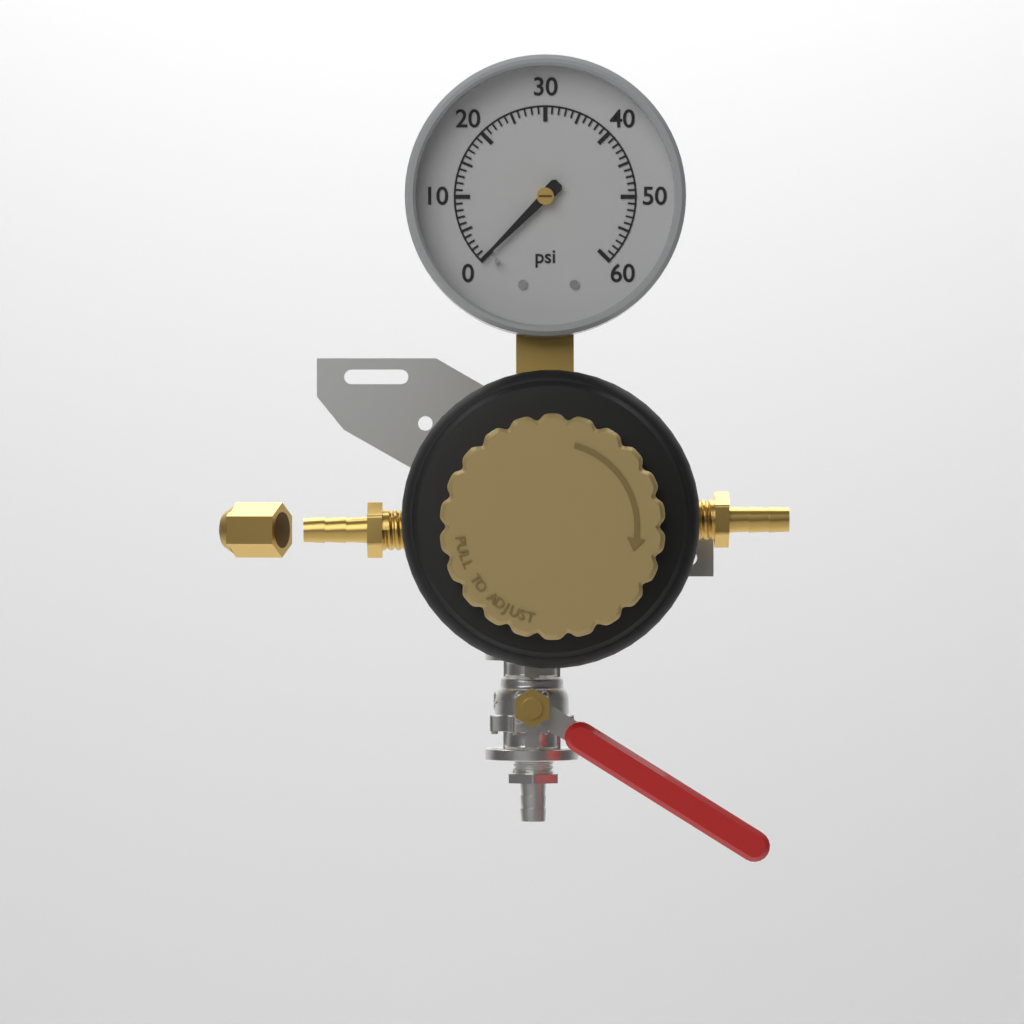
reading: 0 psi
